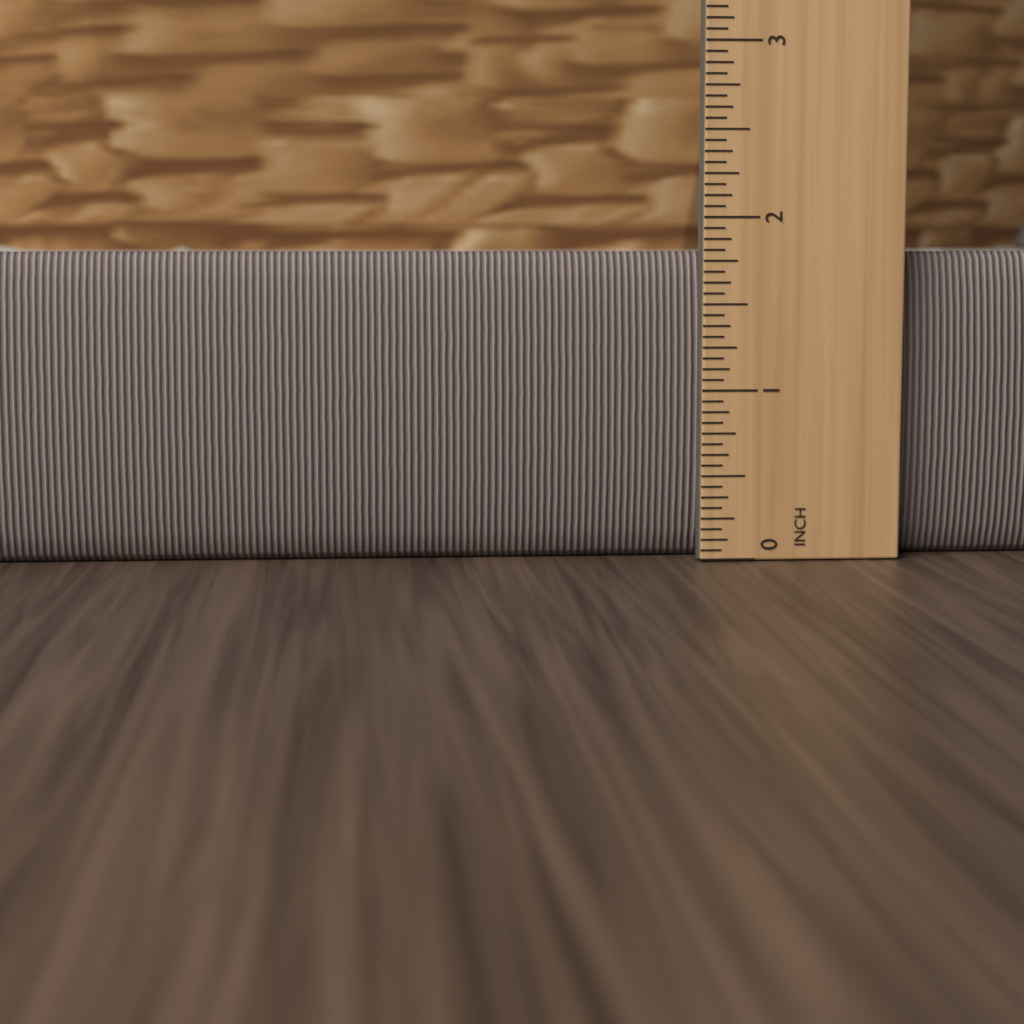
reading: 1.9375 inch
